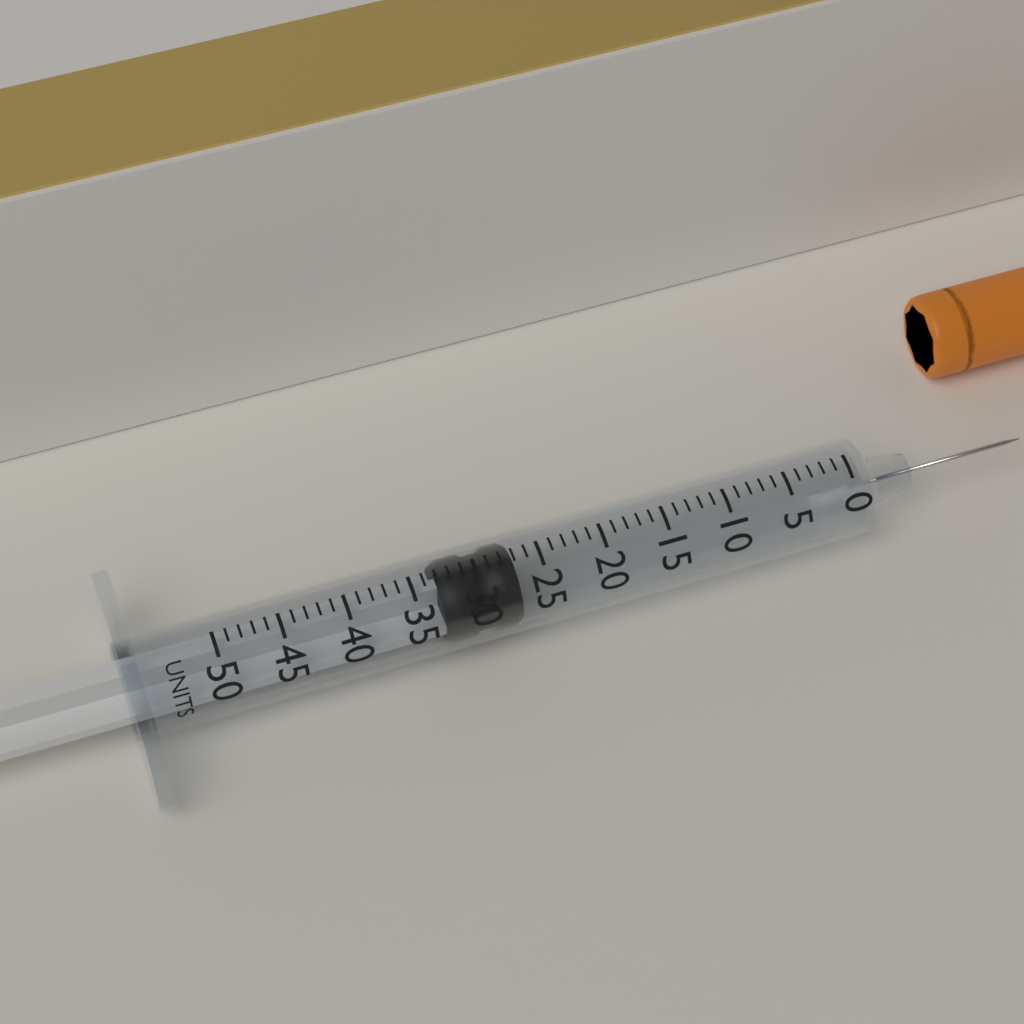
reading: 27 units
